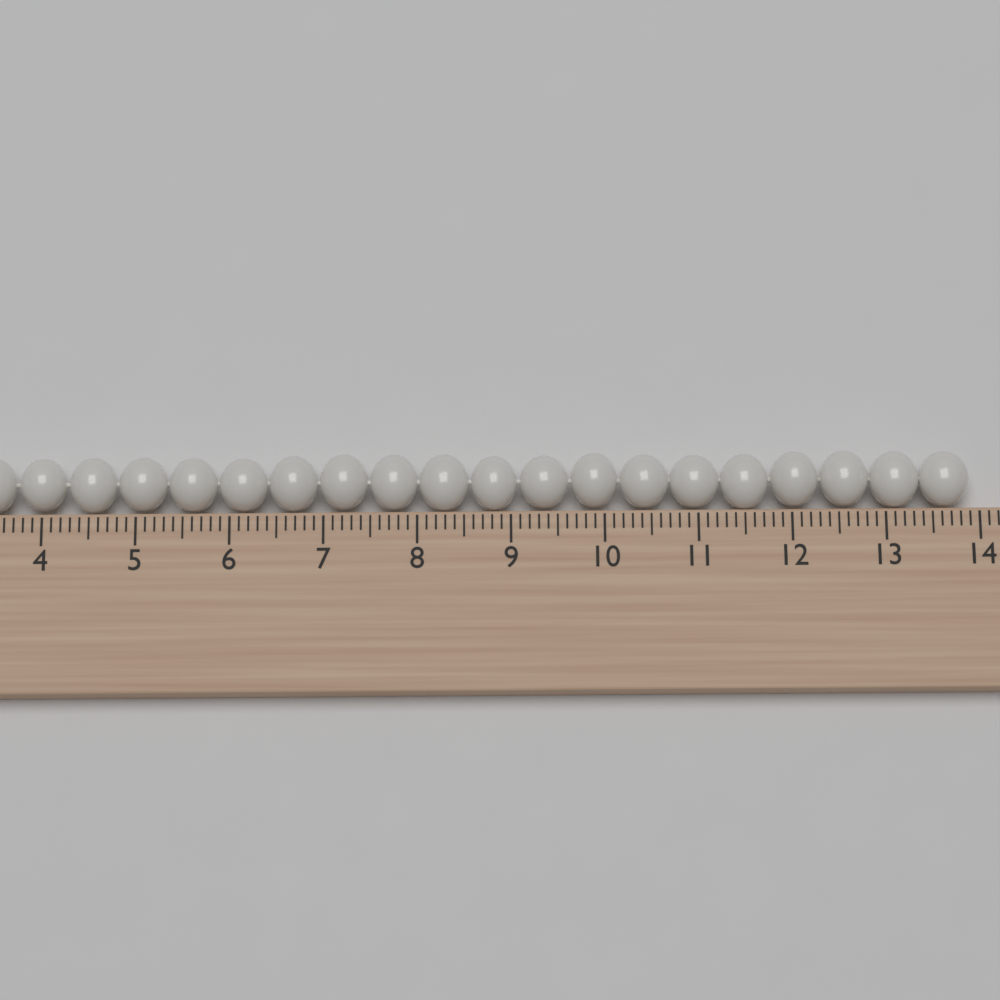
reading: 13.9 cm
